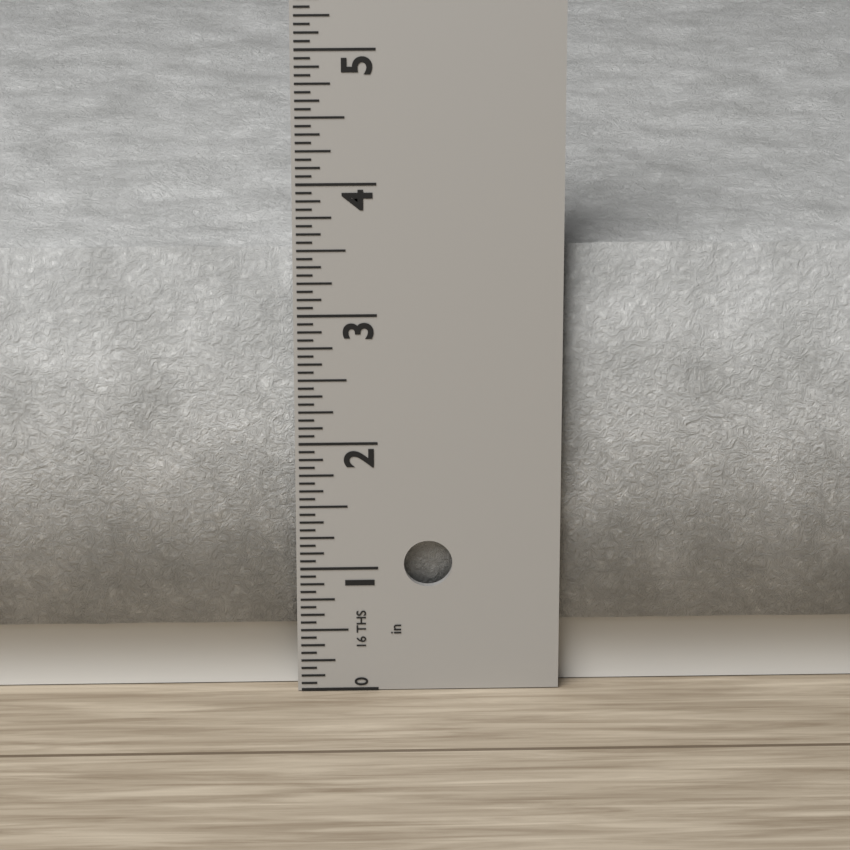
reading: 3.5000 in
